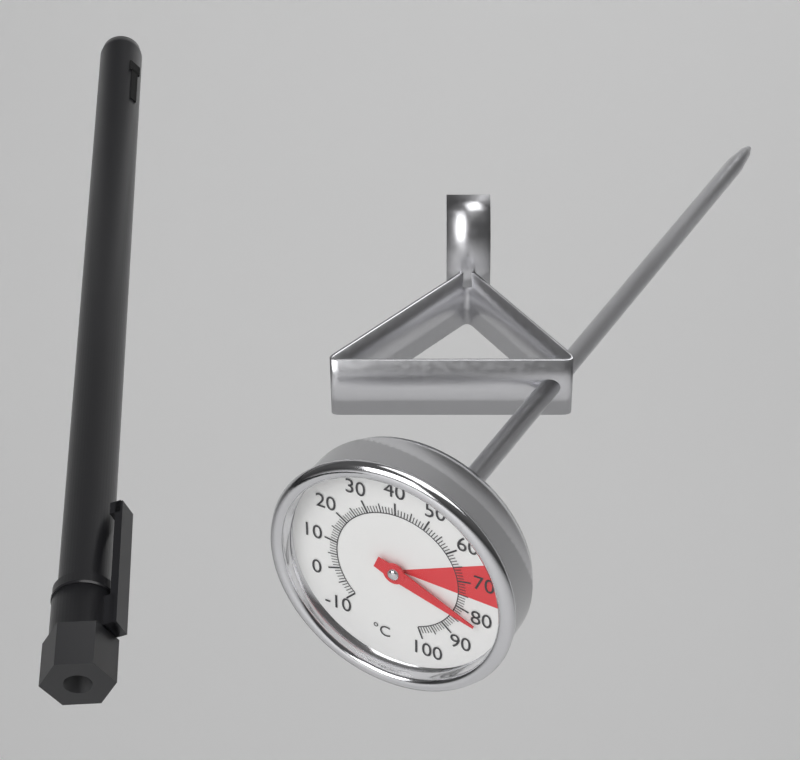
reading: 82 °C
